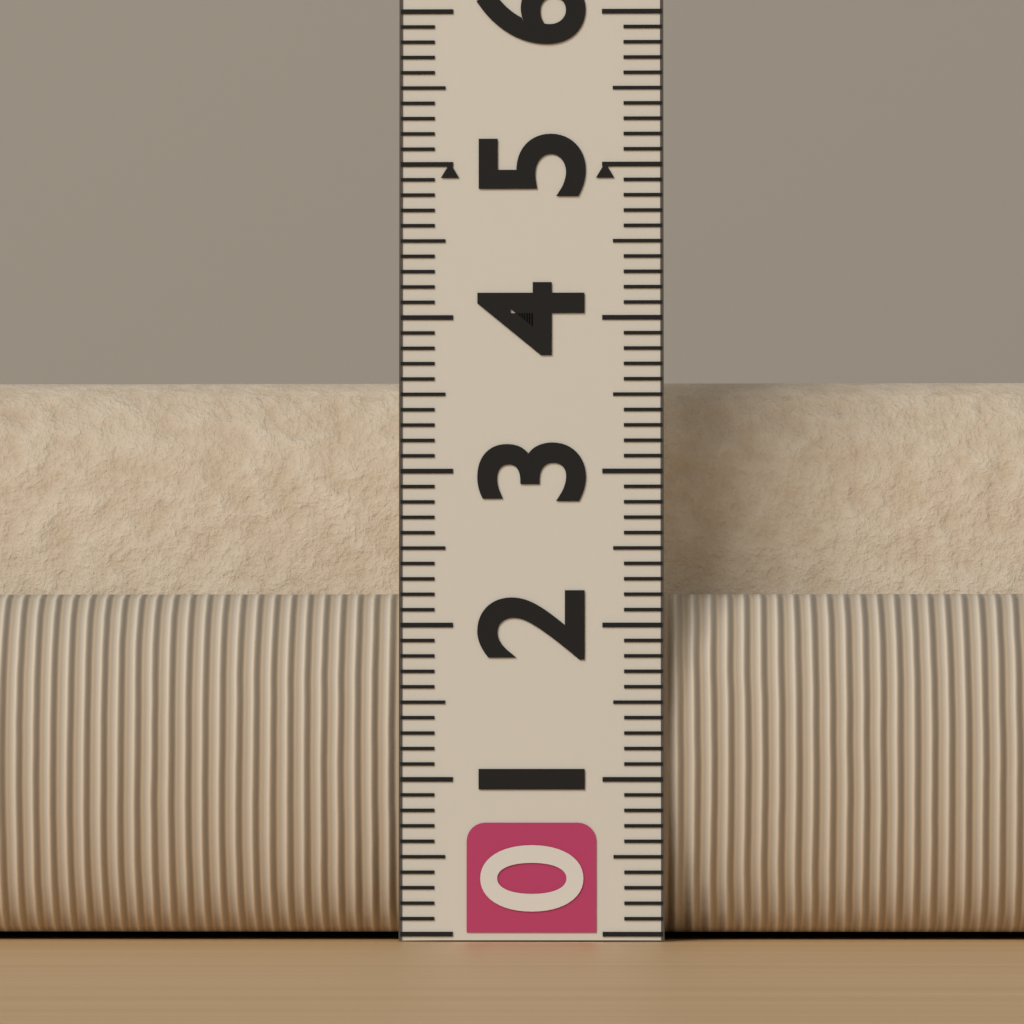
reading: 3.7 (no unit)
